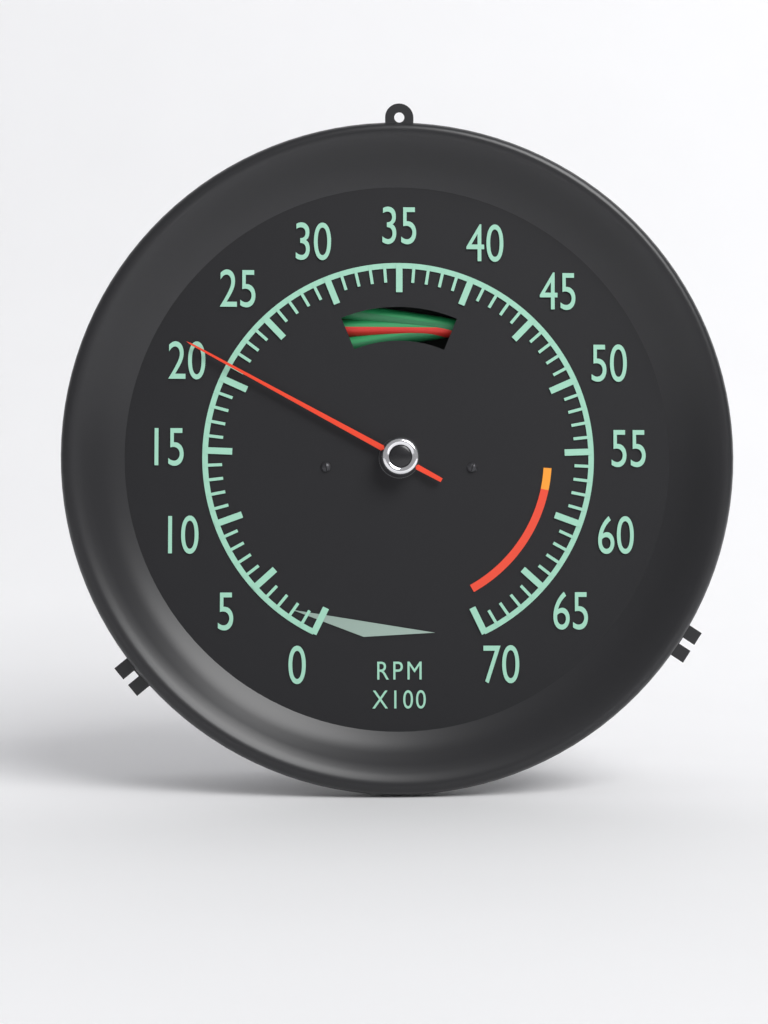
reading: 21 RPM x100
